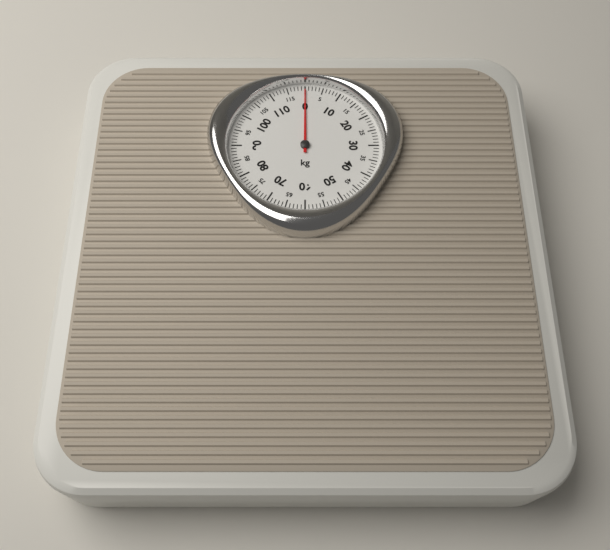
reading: 0 kg
